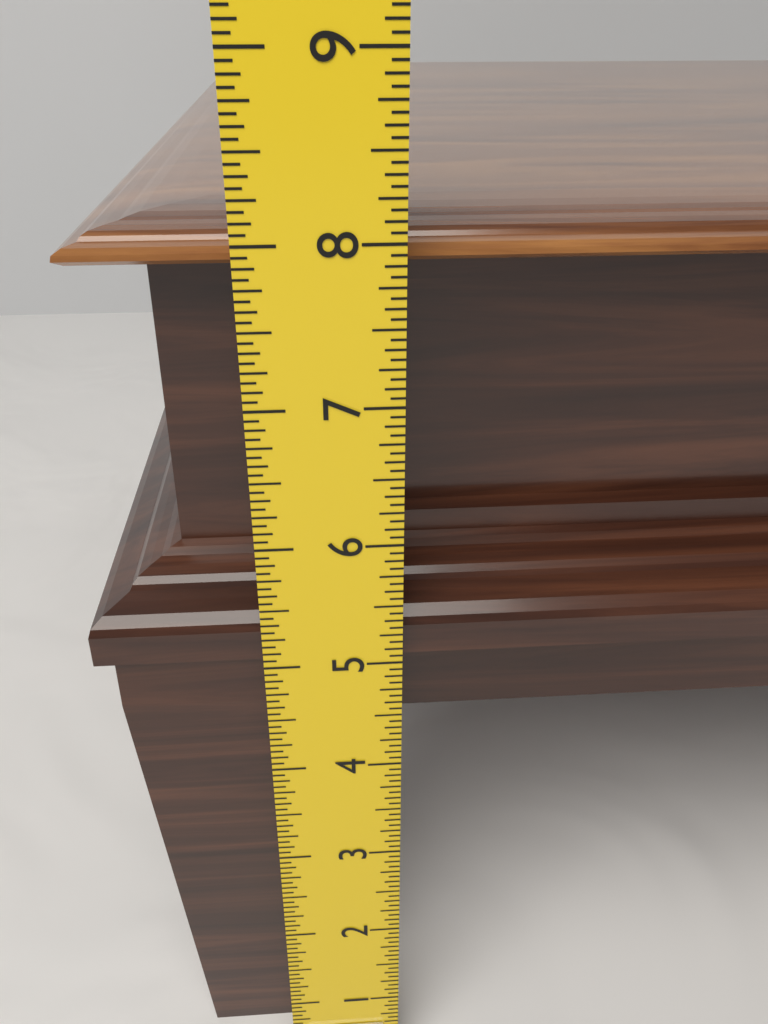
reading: 8.0625 in
